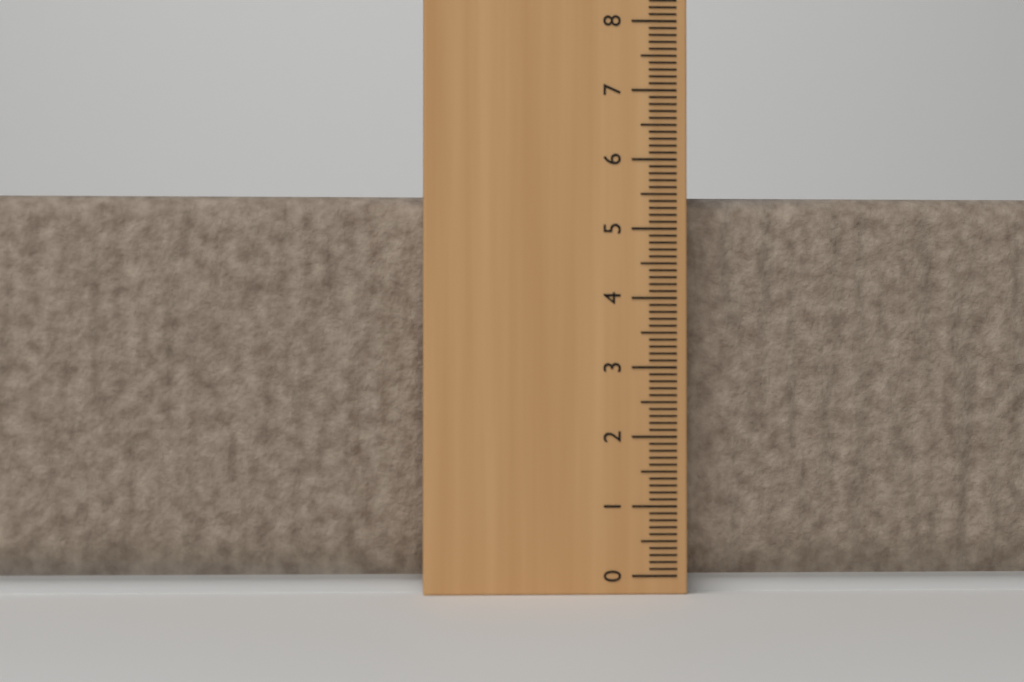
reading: 5.5 cm
